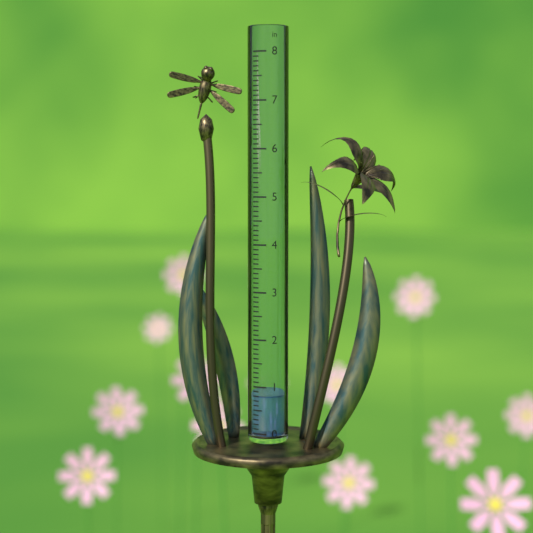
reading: 0.8 in
